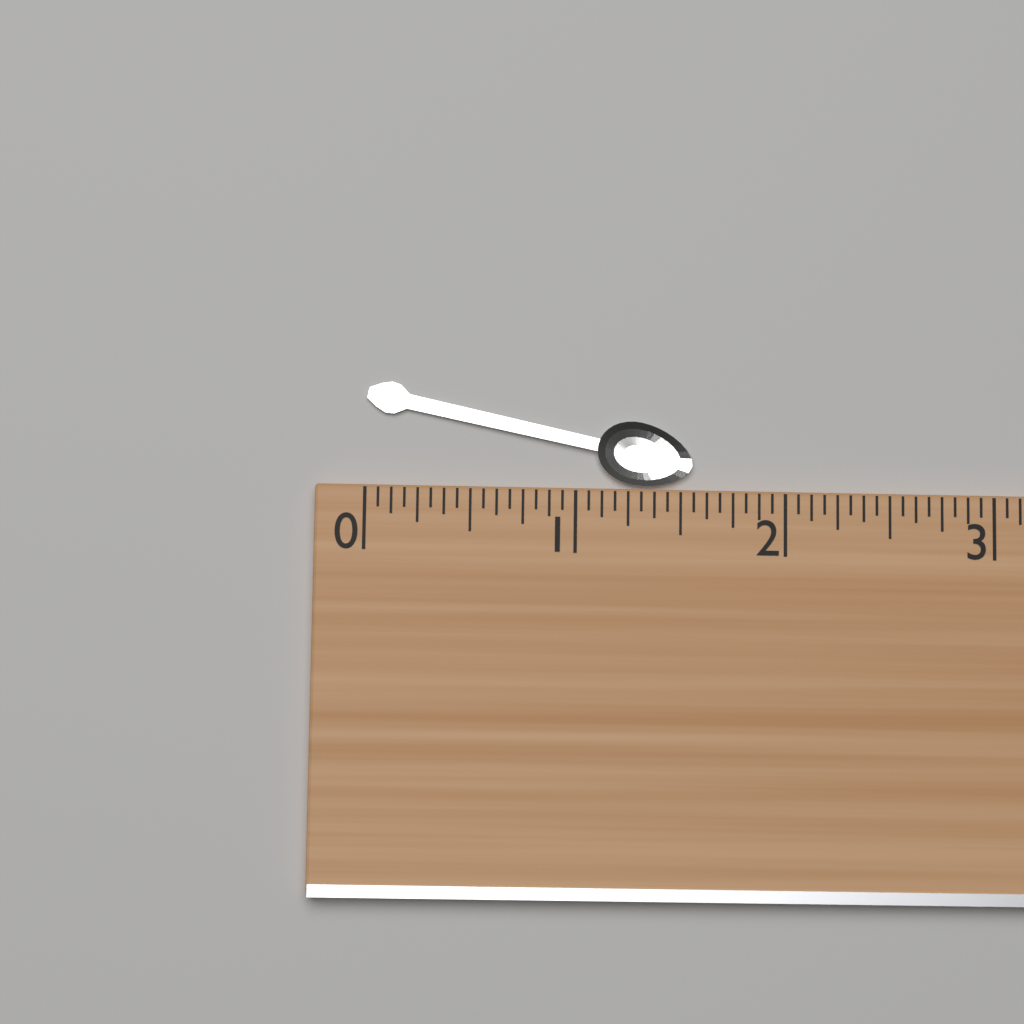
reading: 1.5625 (no unit)
